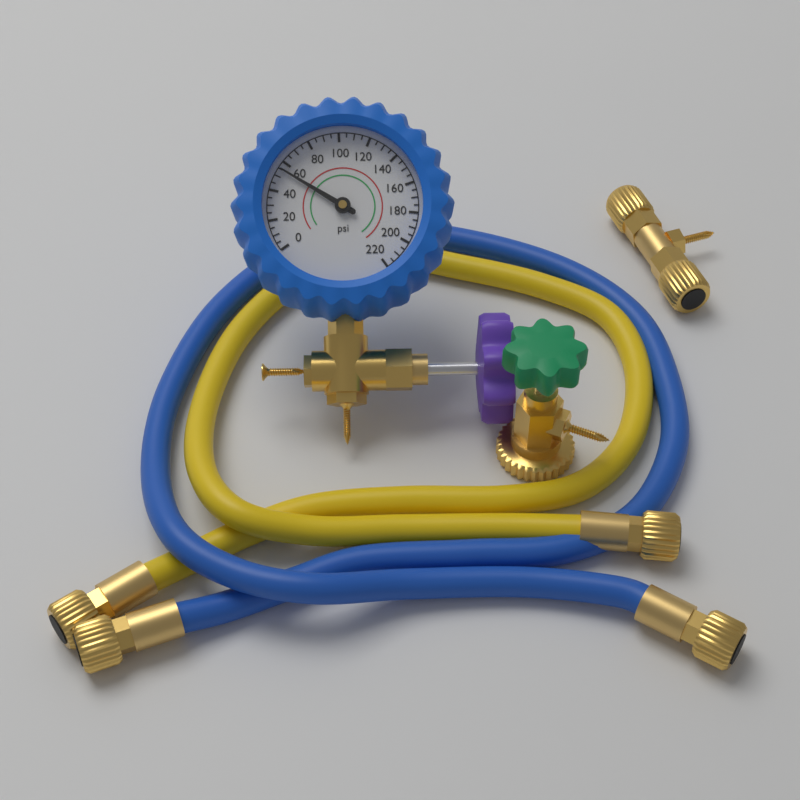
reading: 55 psi
